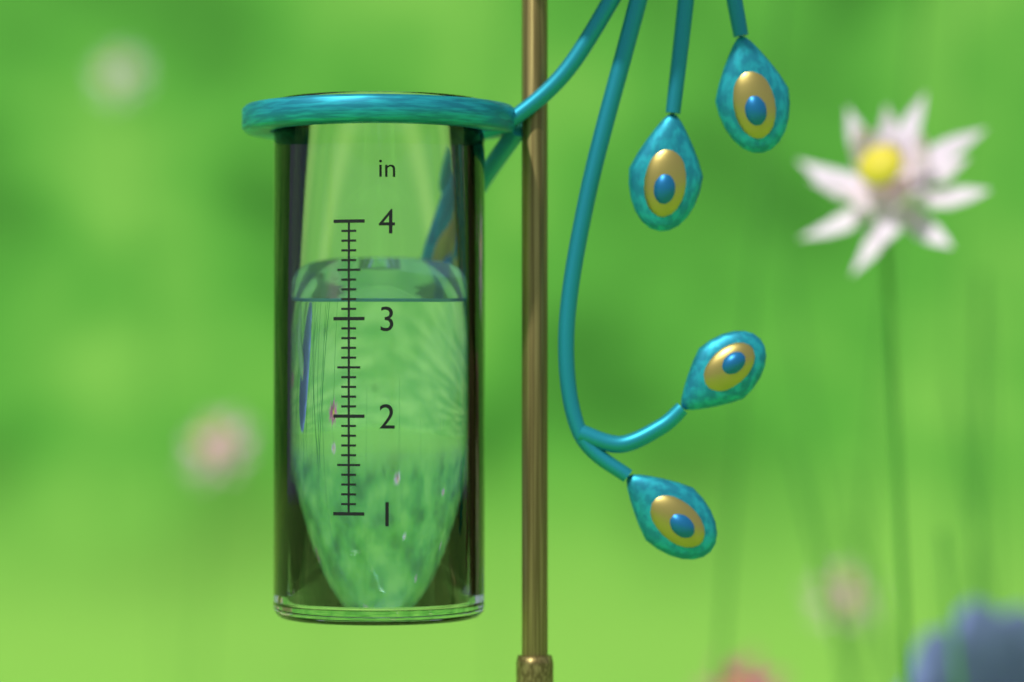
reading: 3.2 in
